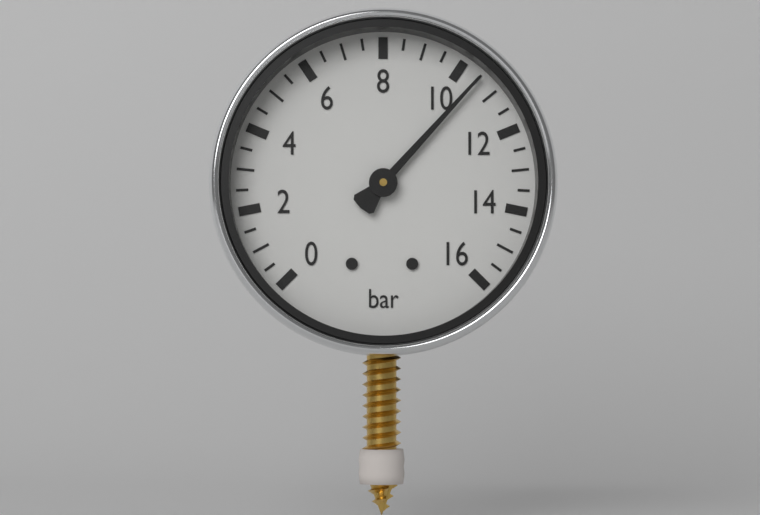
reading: 10.5 bar
